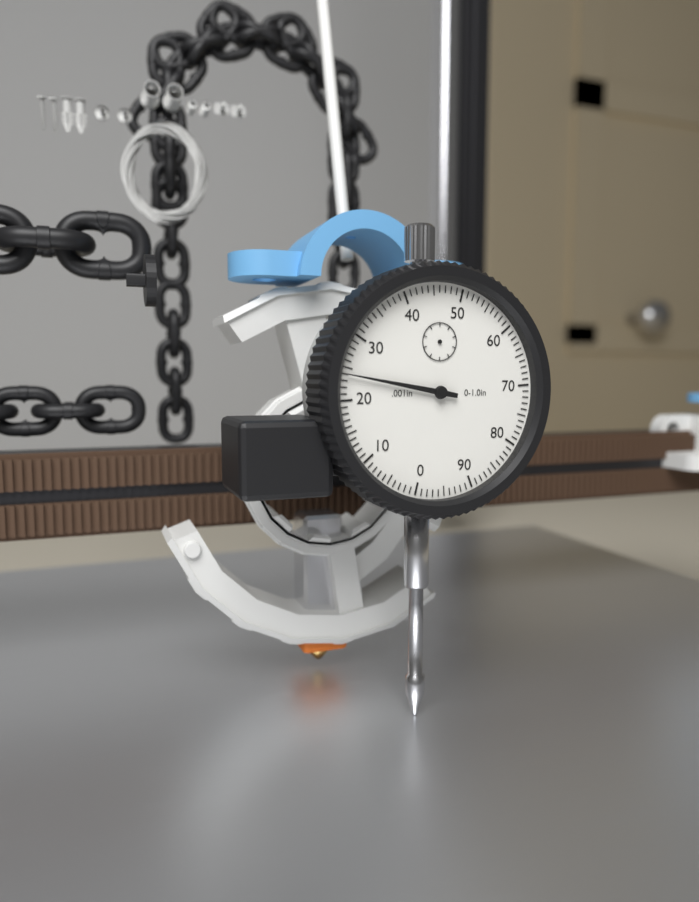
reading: 0.024 in
